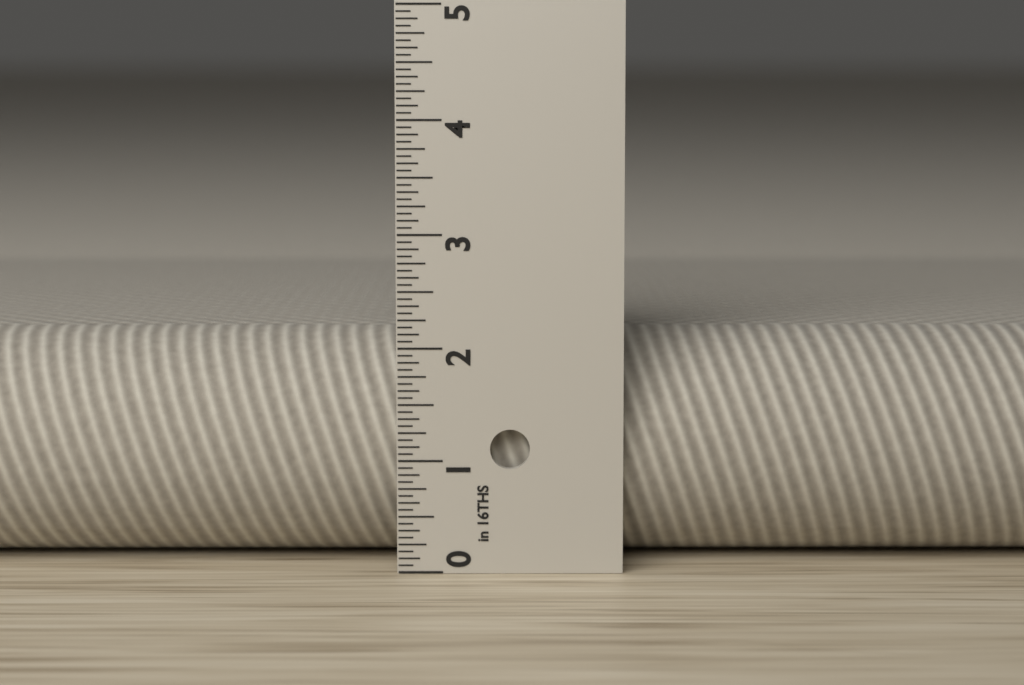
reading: 2.0625 in
